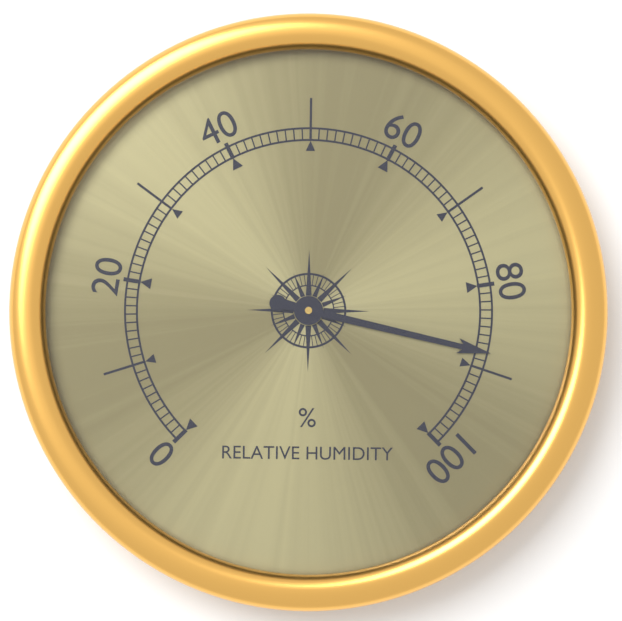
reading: 88 %
